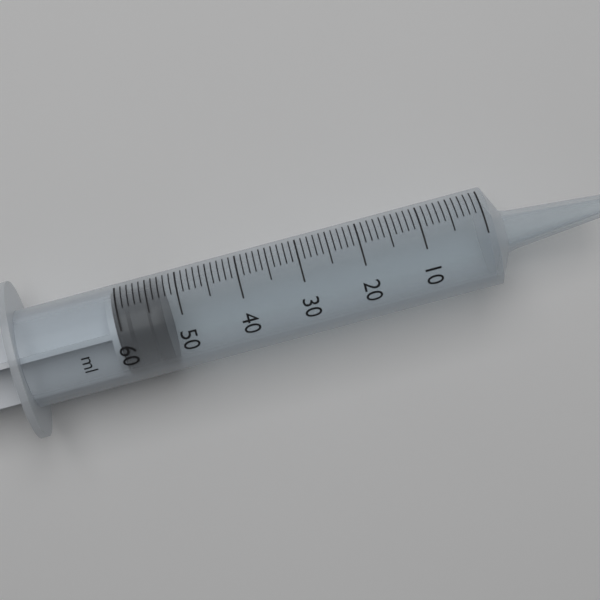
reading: 53 ml
